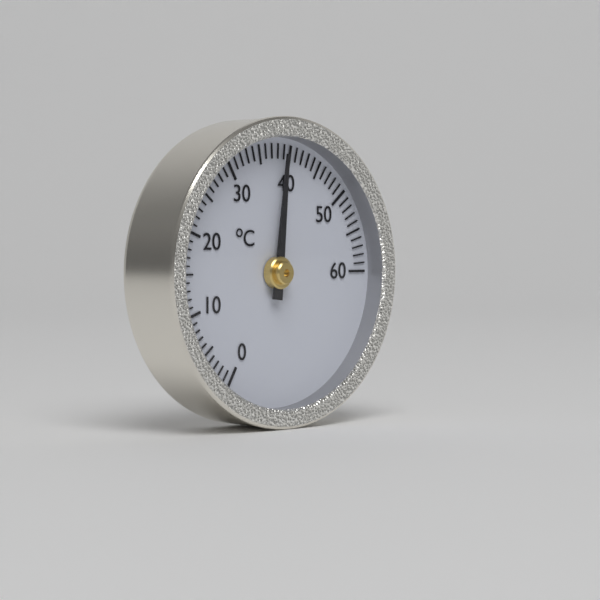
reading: 39 °C
